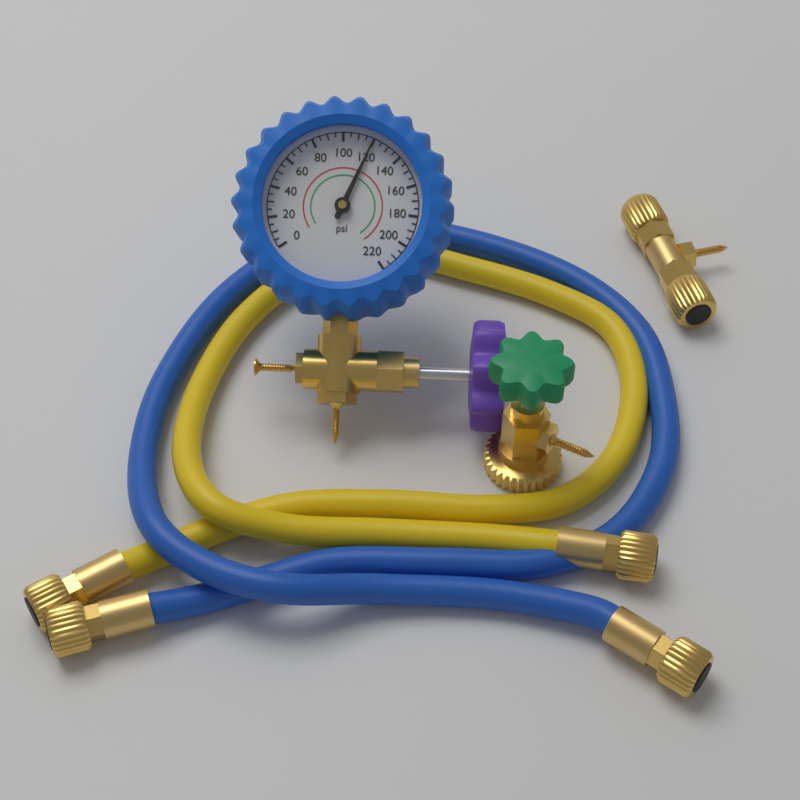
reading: 120 psi
